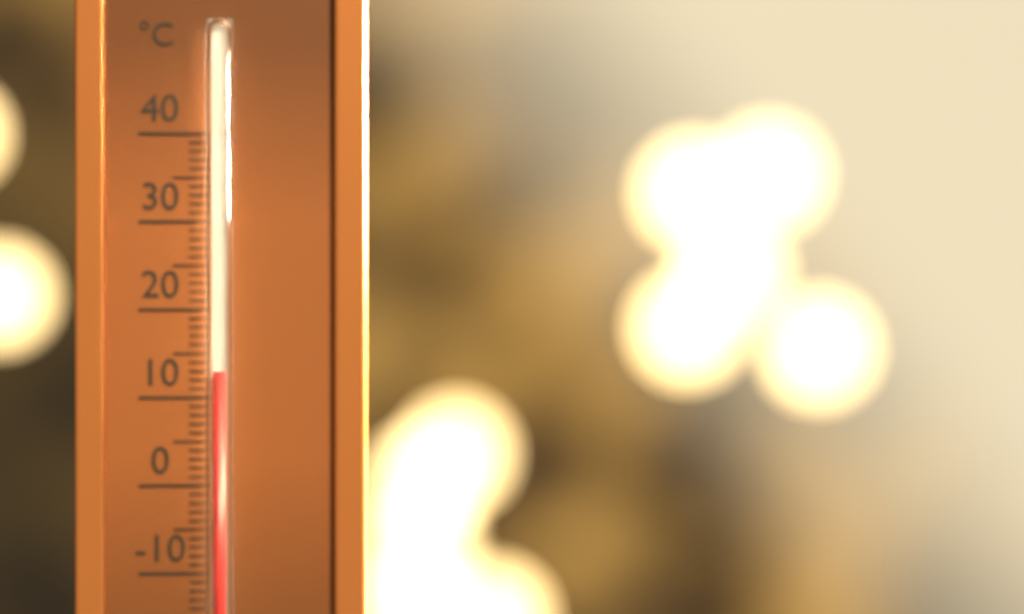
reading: 13 °C
